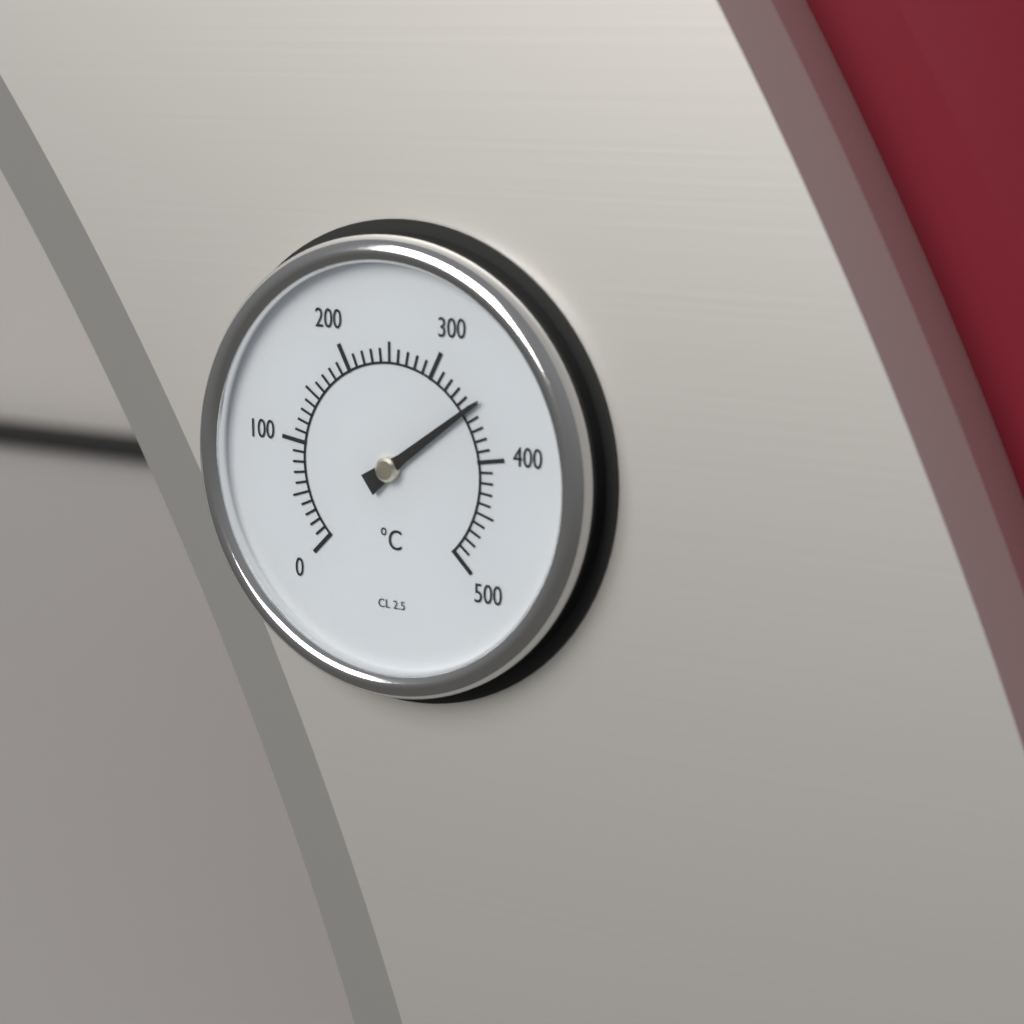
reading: 350 °C
